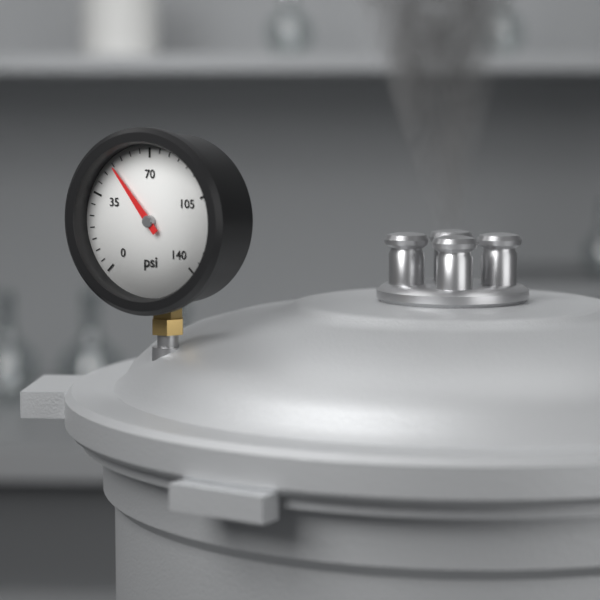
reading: 50 psi
